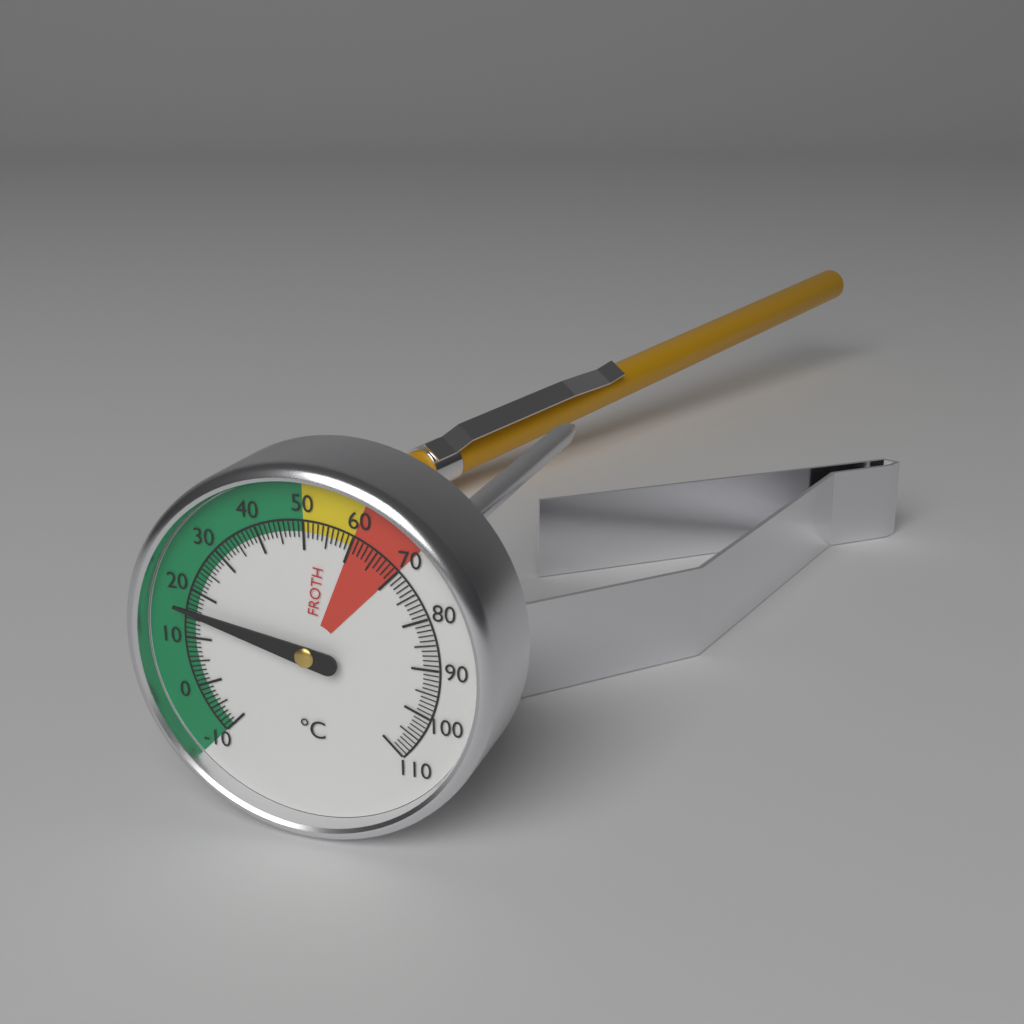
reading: 16 °C
